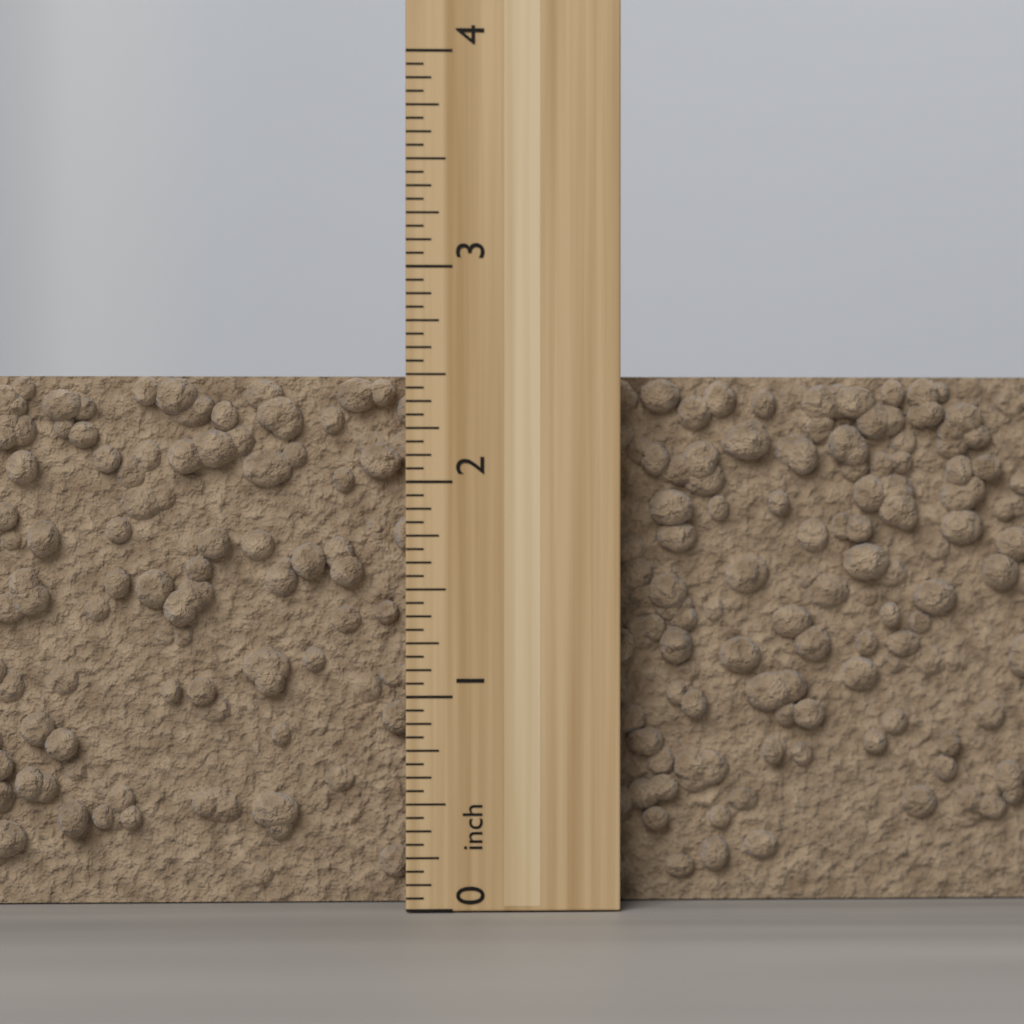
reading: 2.5000 inch
